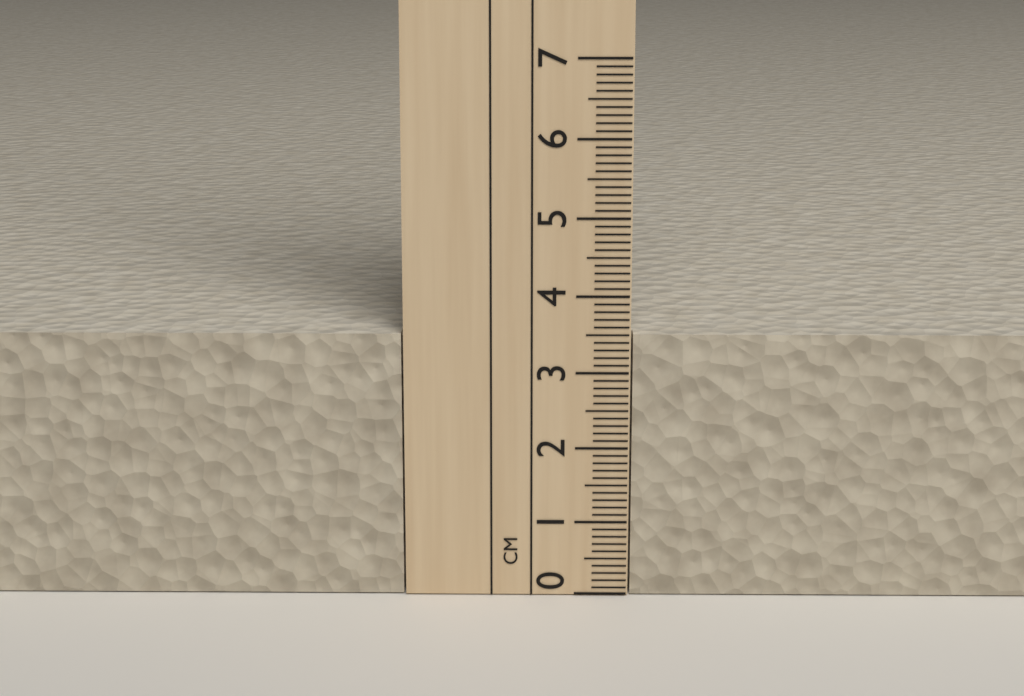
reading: 3.5 cm
